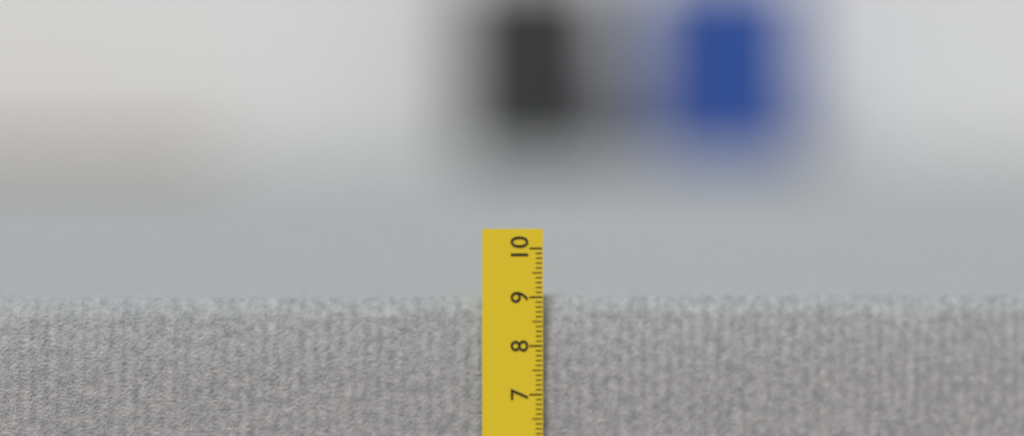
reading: 9.0 cm
